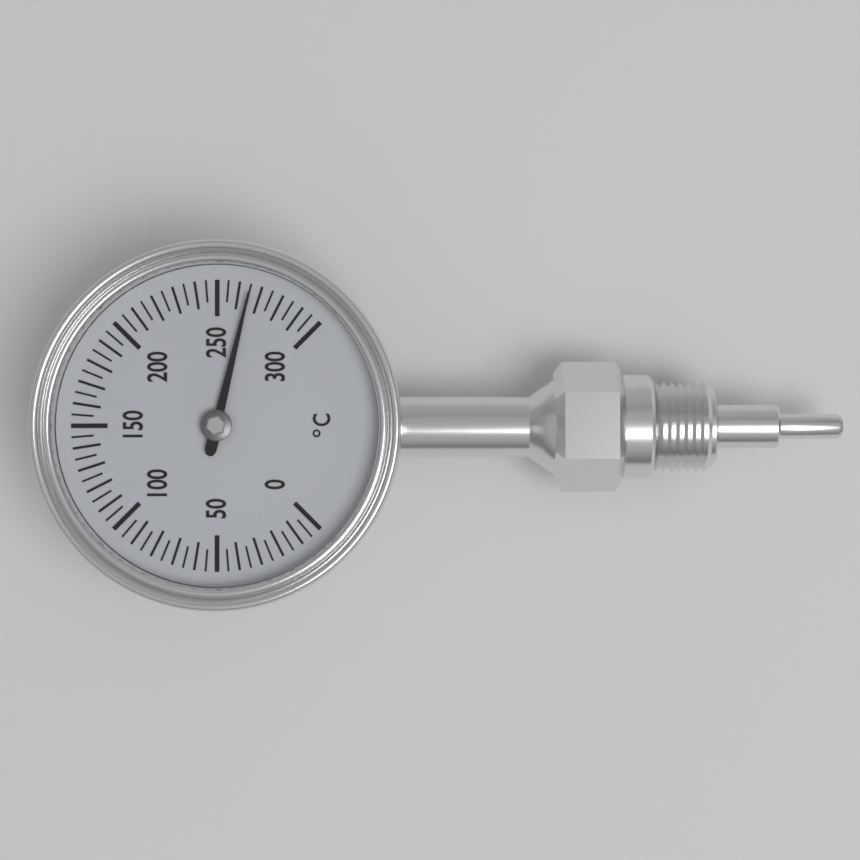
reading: 265 °C
